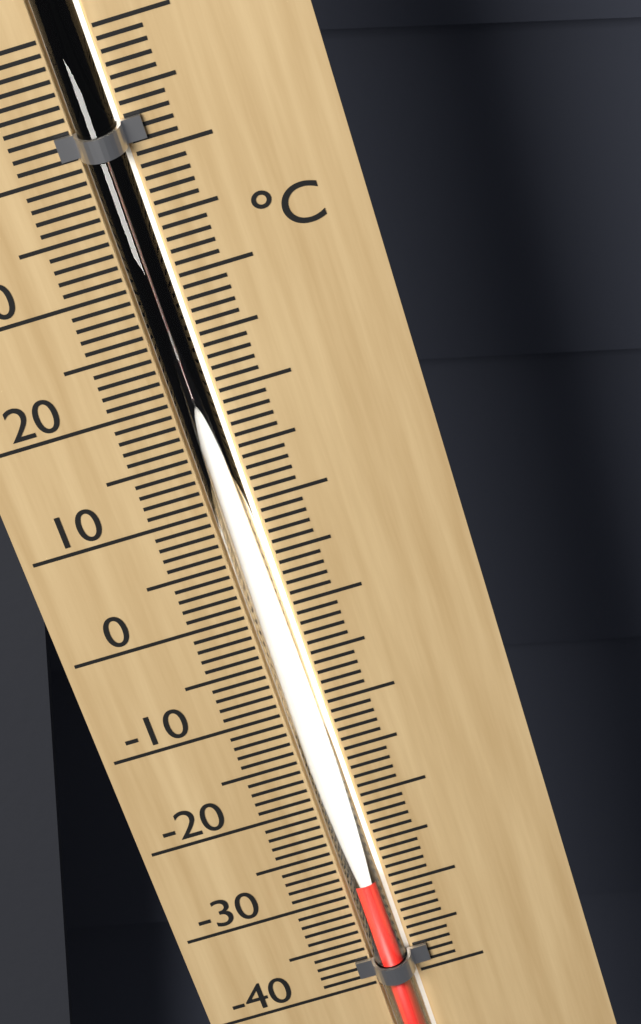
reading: -28 °C
